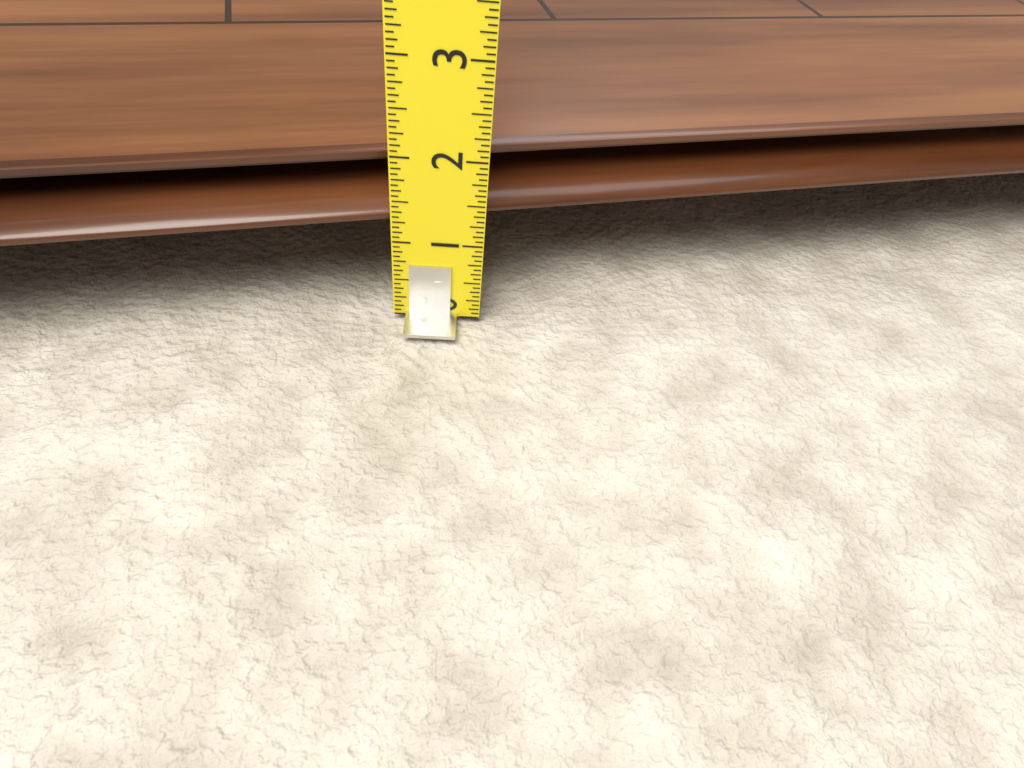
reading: 1.8125 (no unit)
